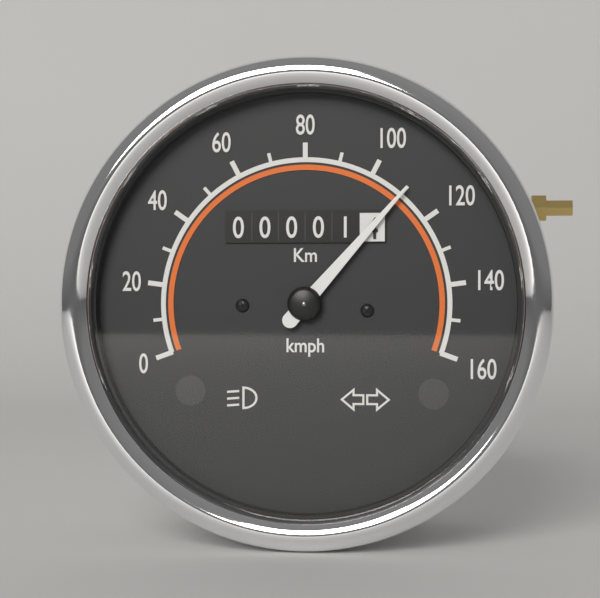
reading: 110 km/h
